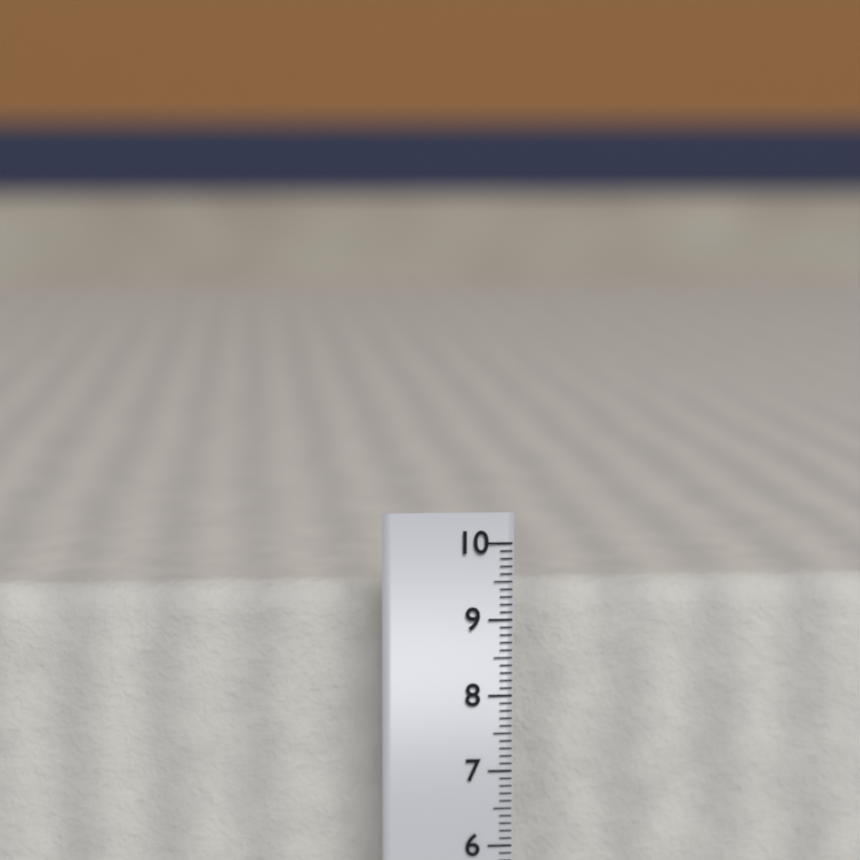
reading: 9.4 cm
